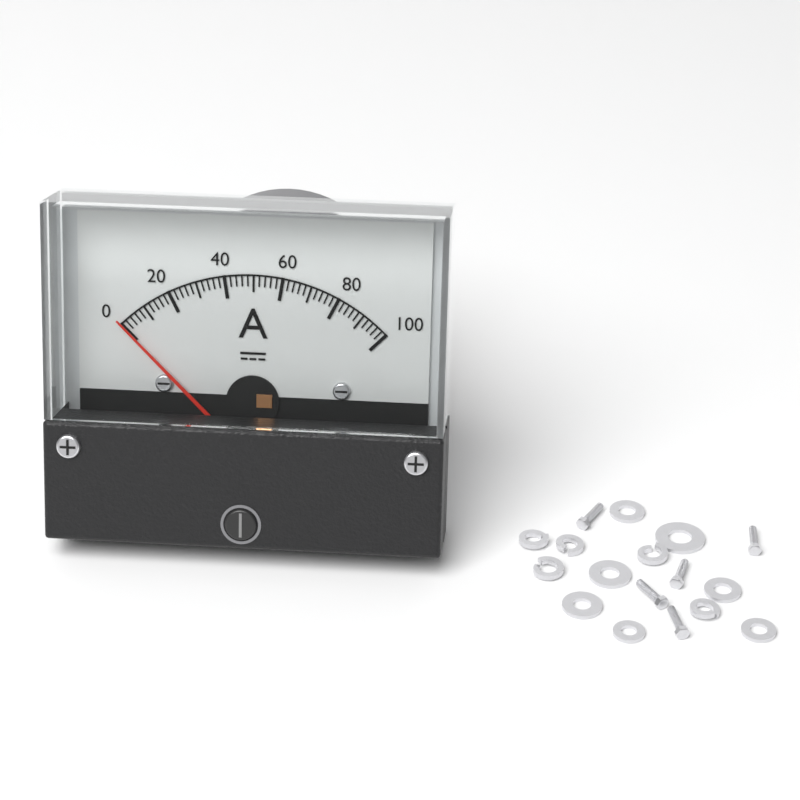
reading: 0 A
